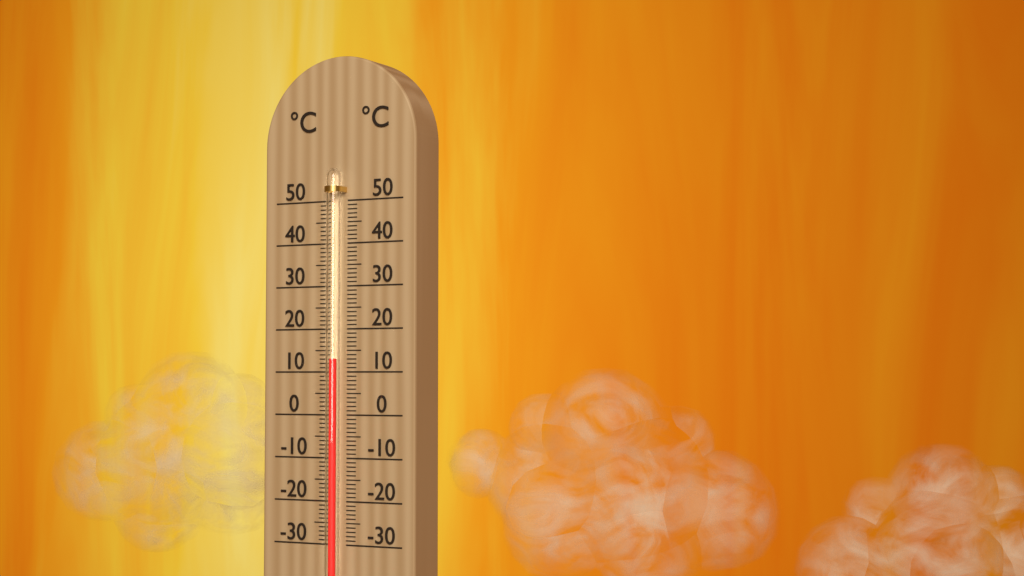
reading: 13 °C
